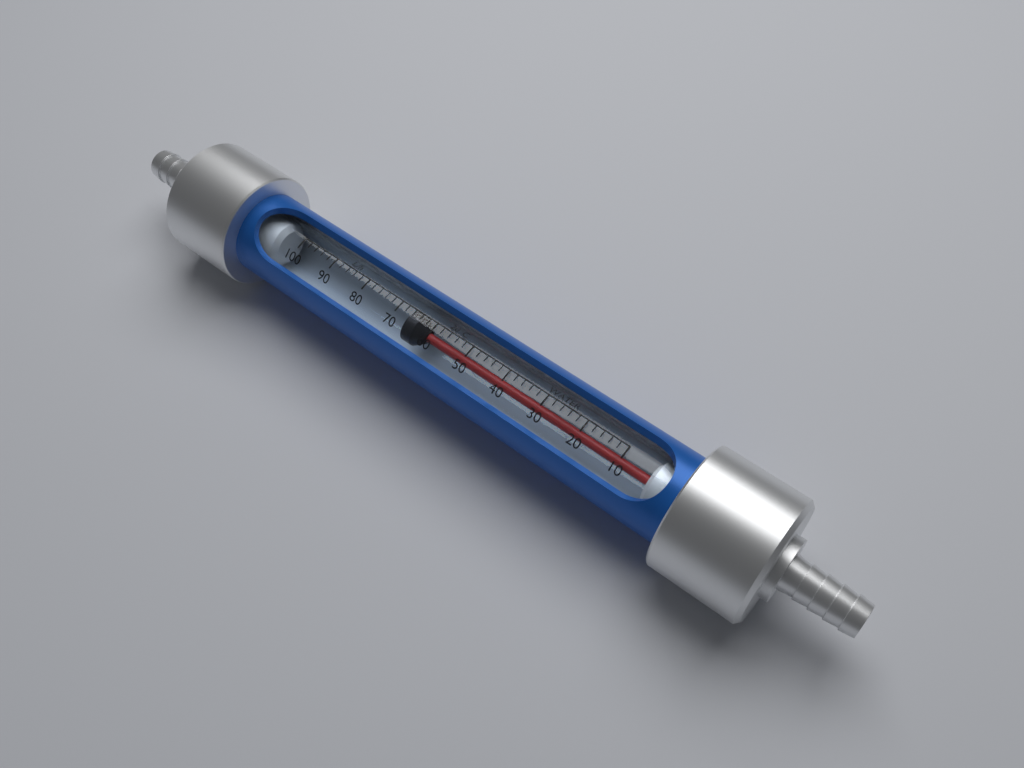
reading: 68 L/h
